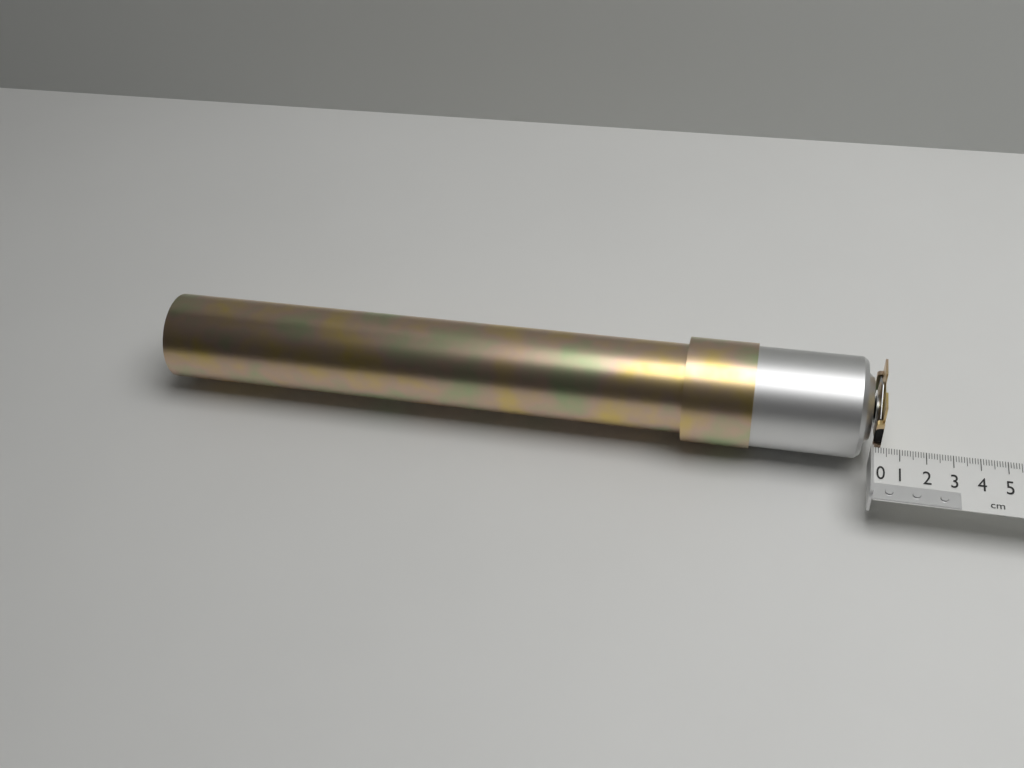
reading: 0.3 cm
